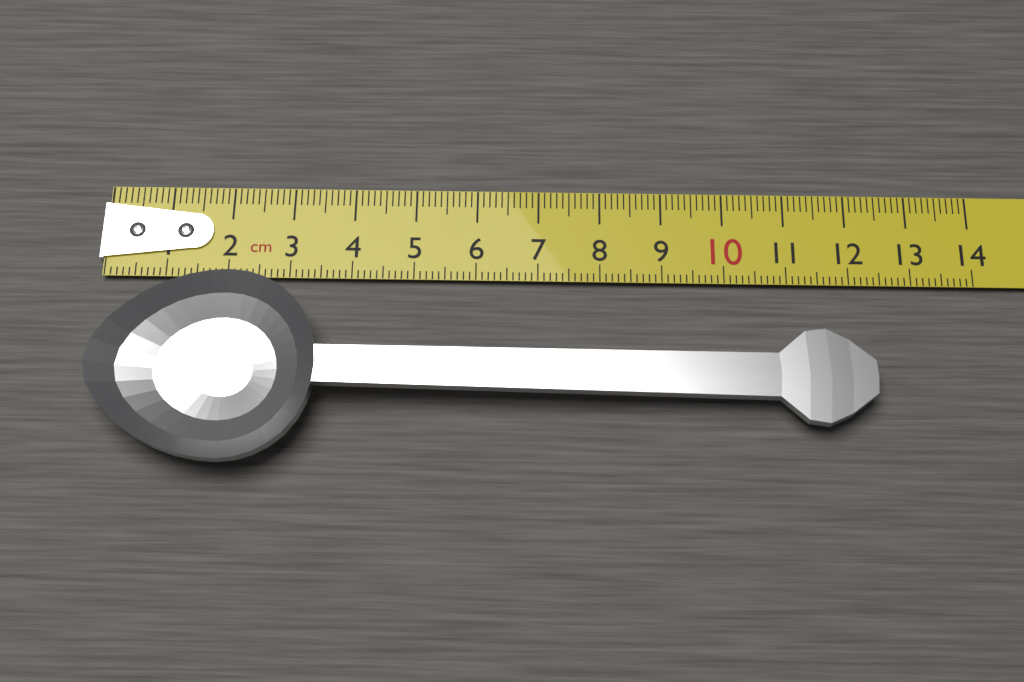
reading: 12.3 cm
